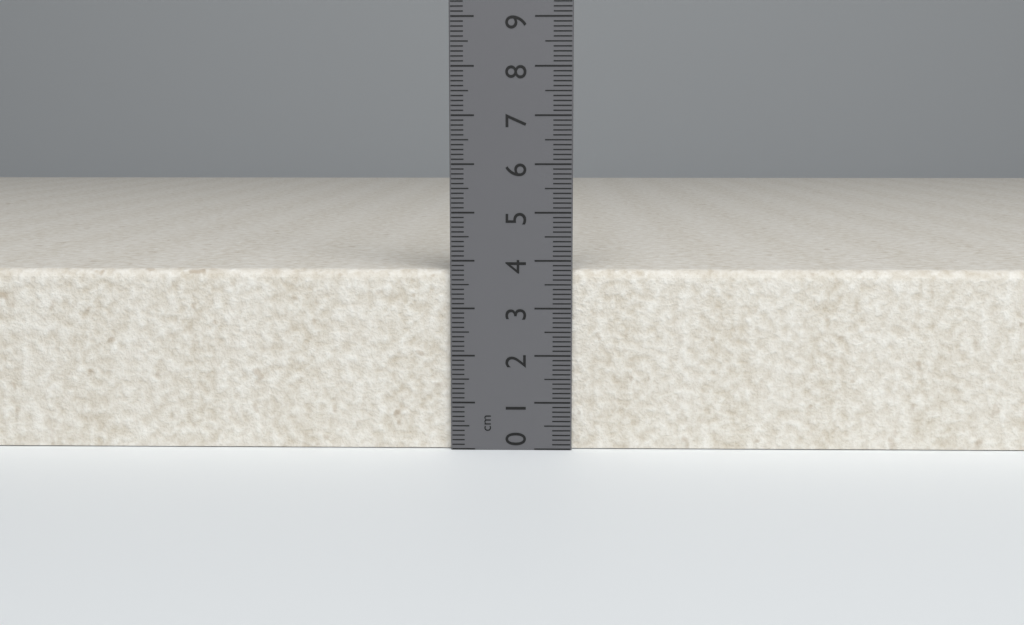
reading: 3.8 cm
